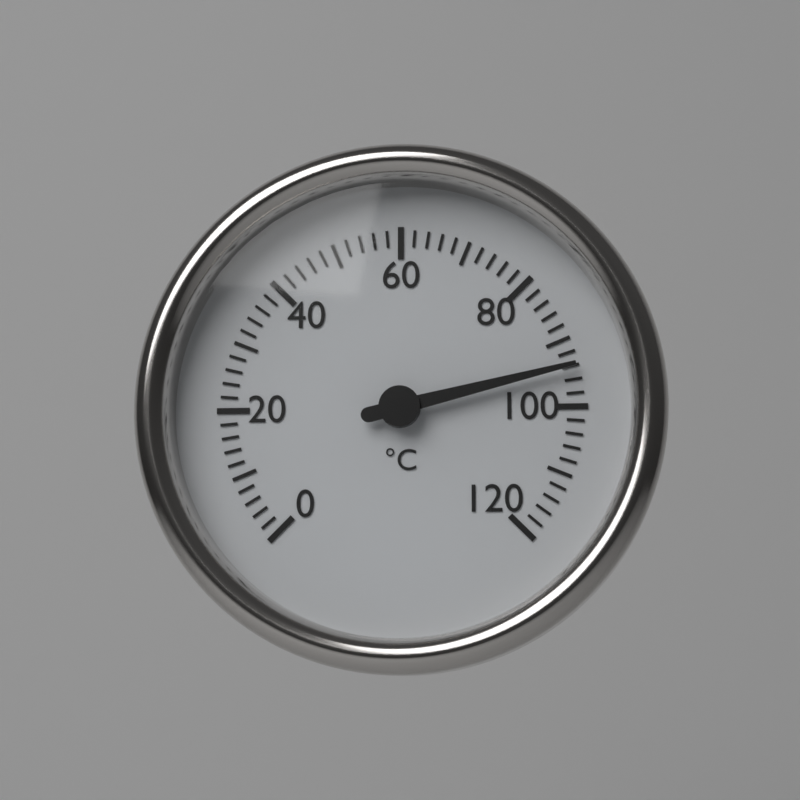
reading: 94 °C
